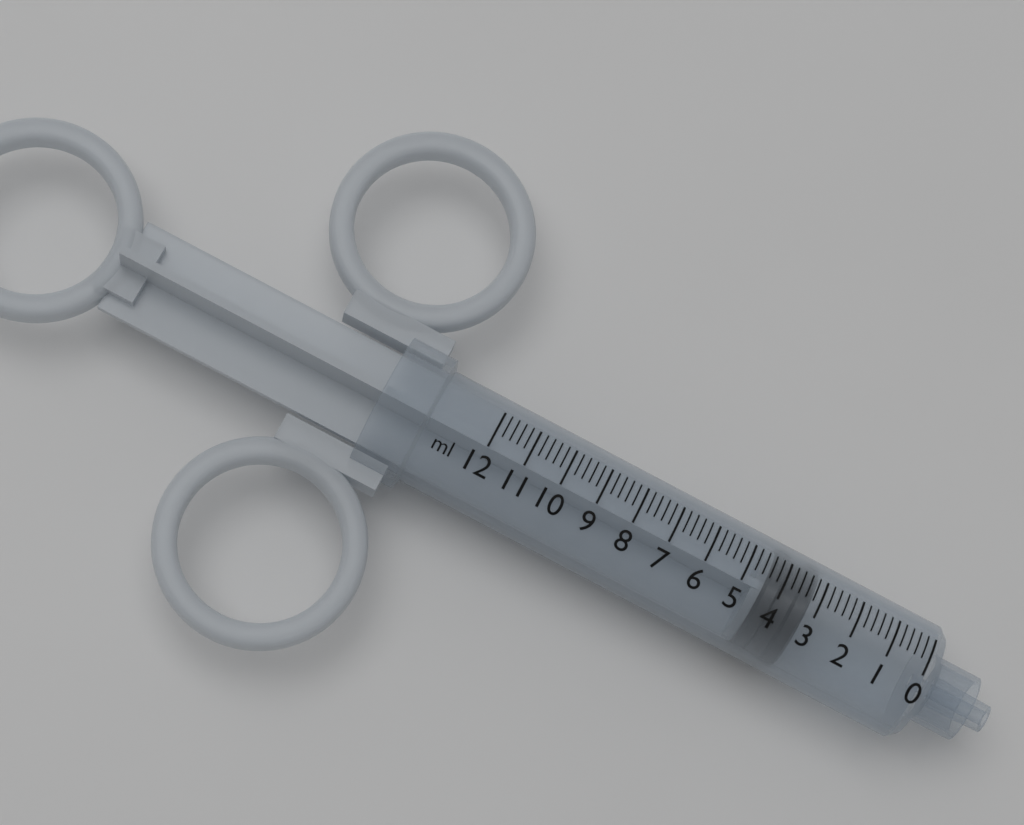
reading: 3.2 ml
